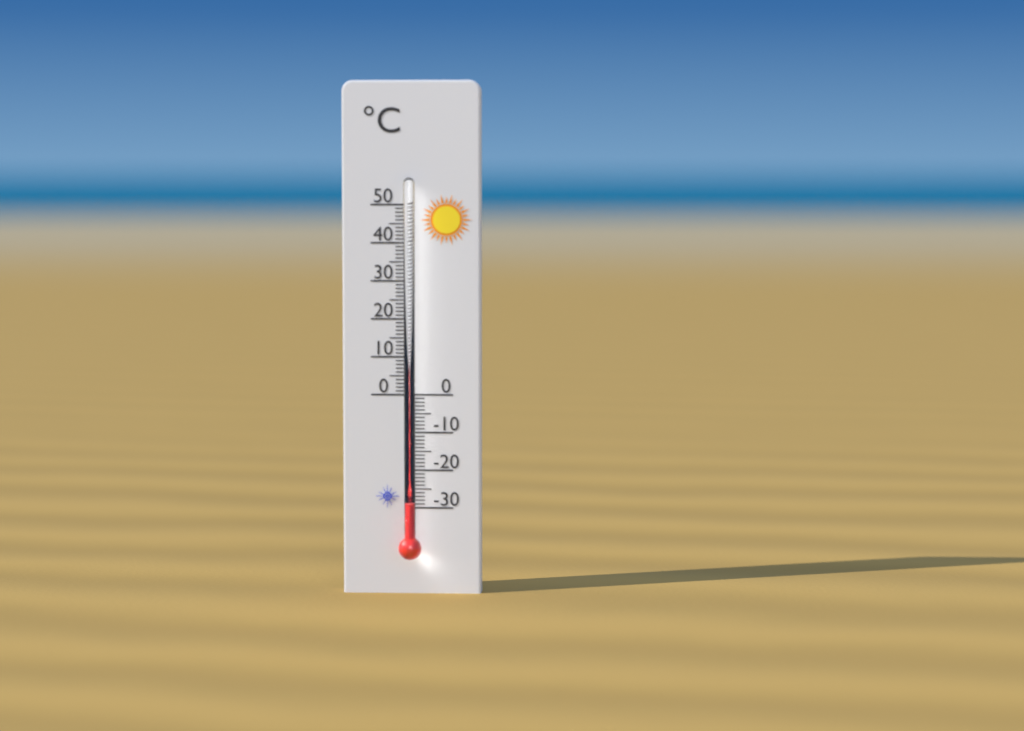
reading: -29 °C
